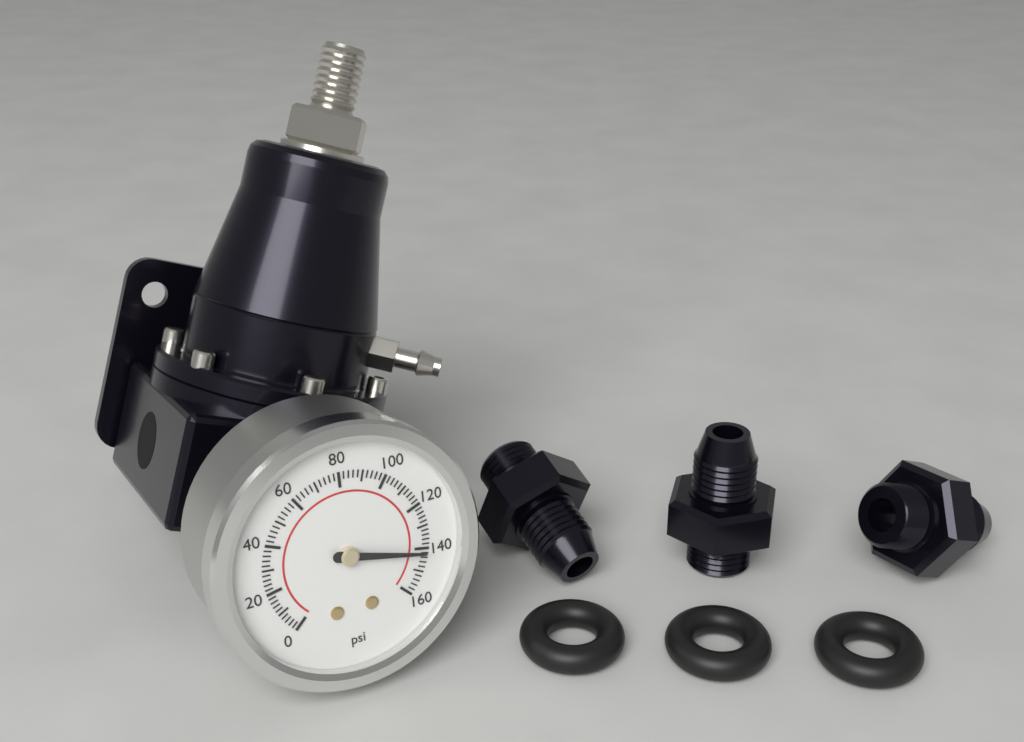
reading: 142 psi
